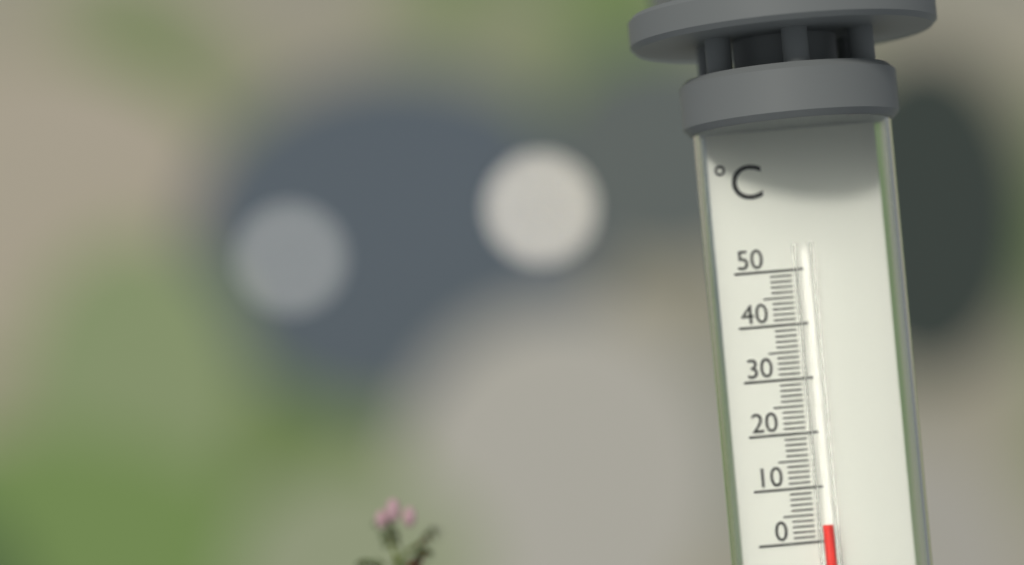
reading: 3 °C
